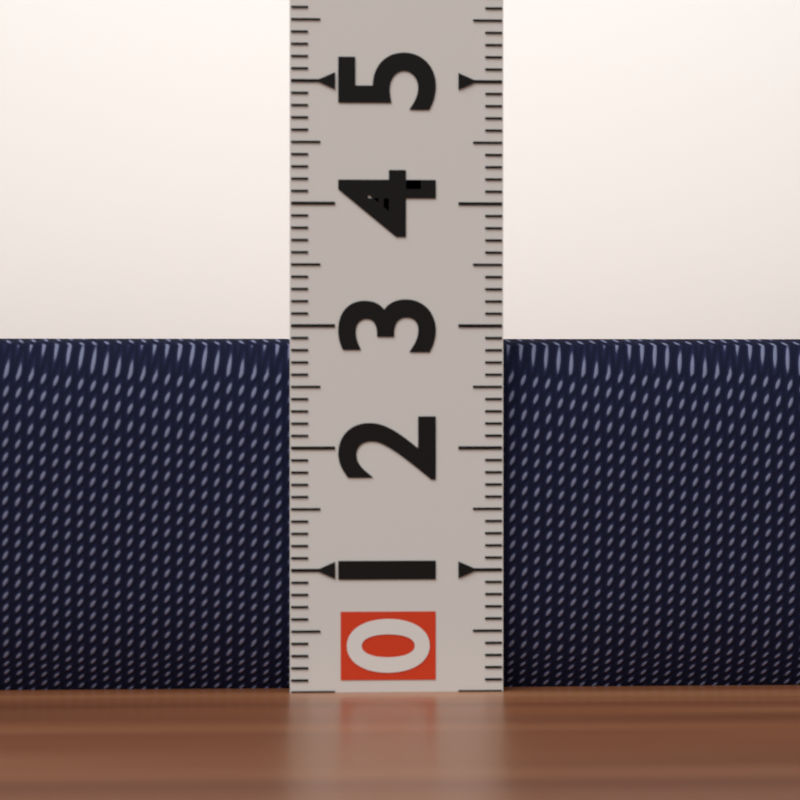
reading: 2.9 (no unit)
